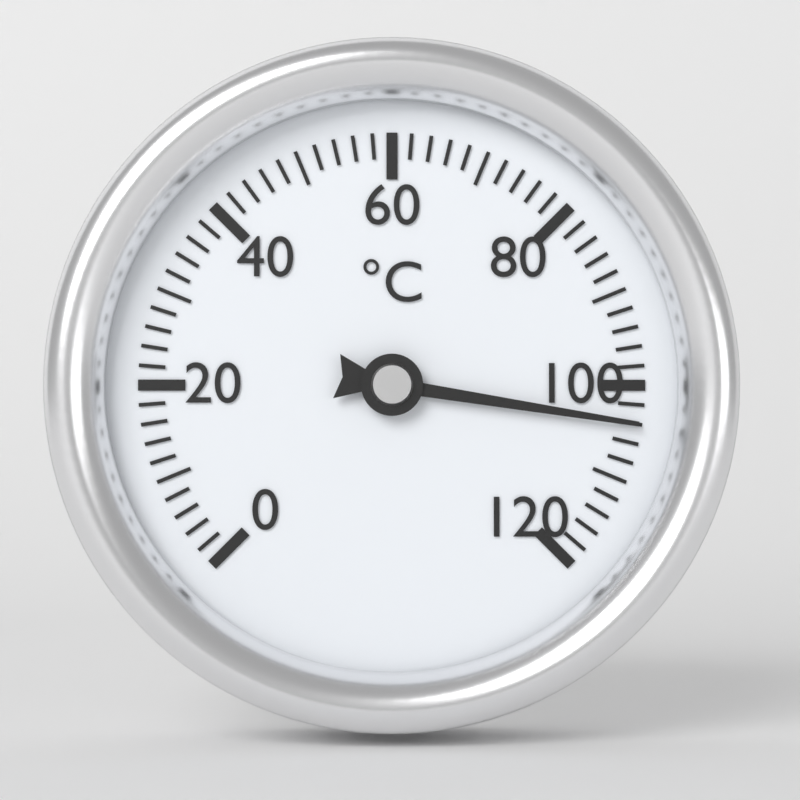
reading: 104 °C
